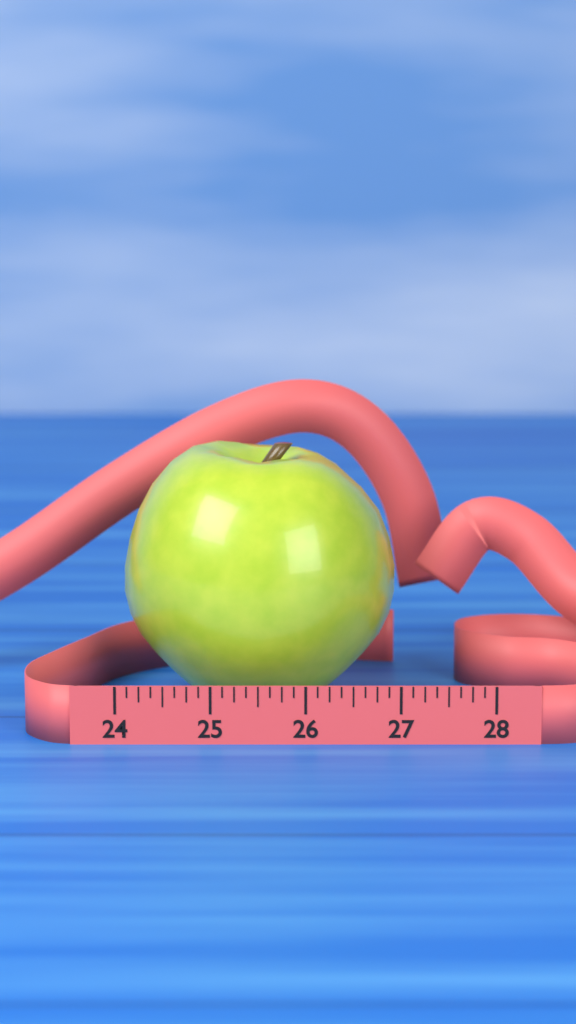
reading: 27.000 (no unit)
